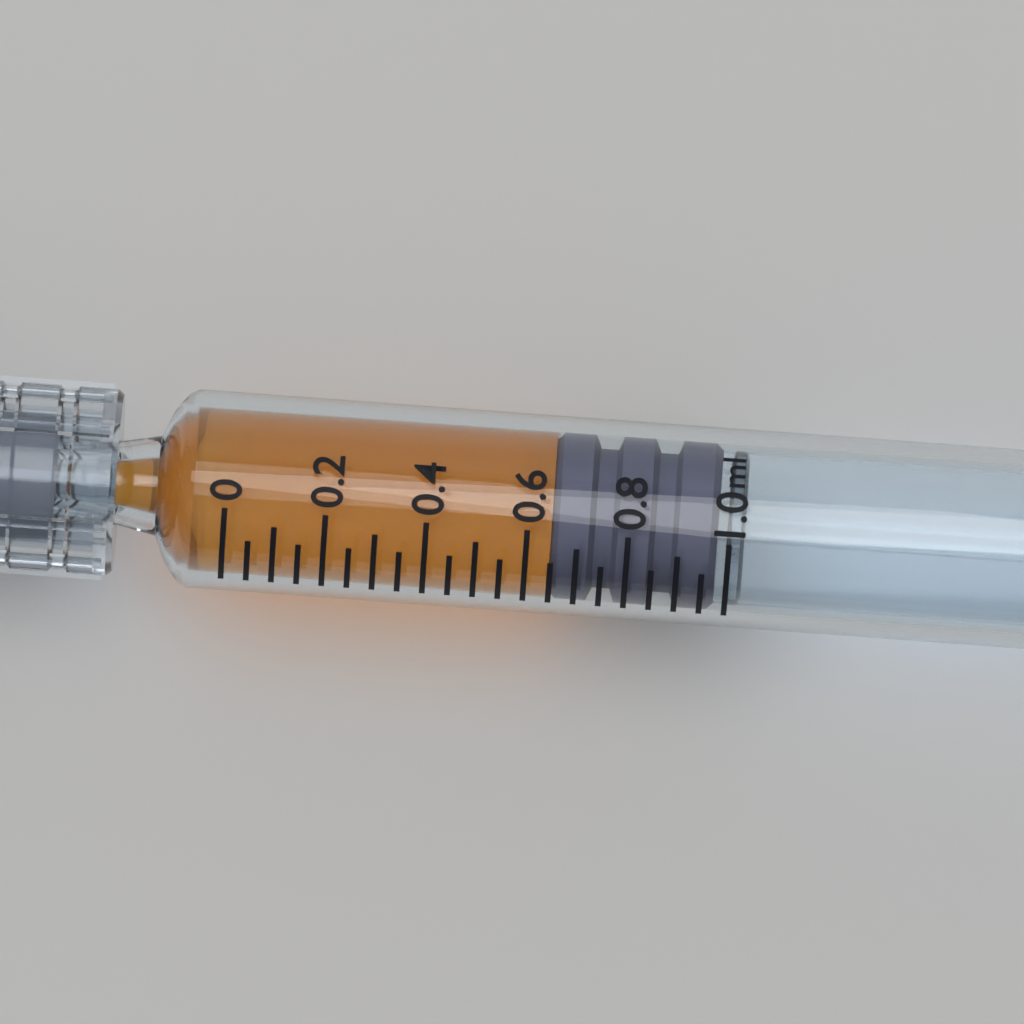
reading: 0.65 ml
